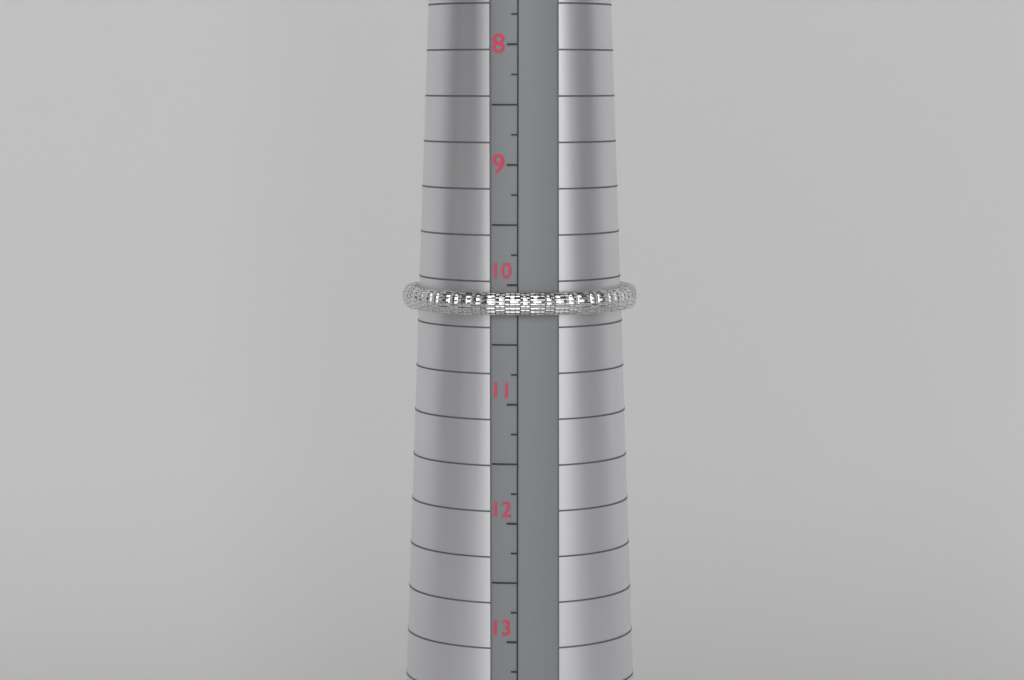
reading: 10.25 (no unit)
